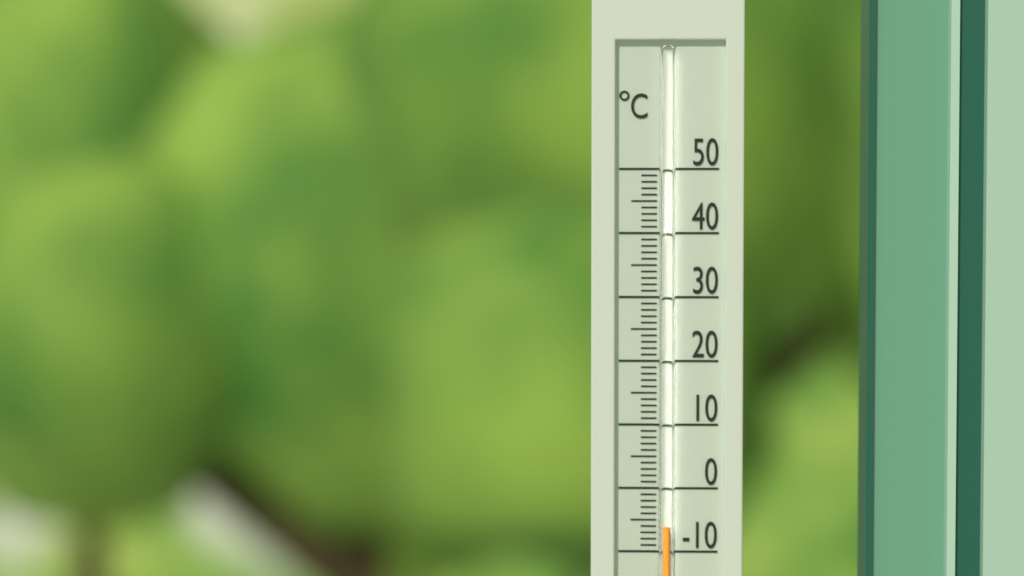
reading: -6 °C
